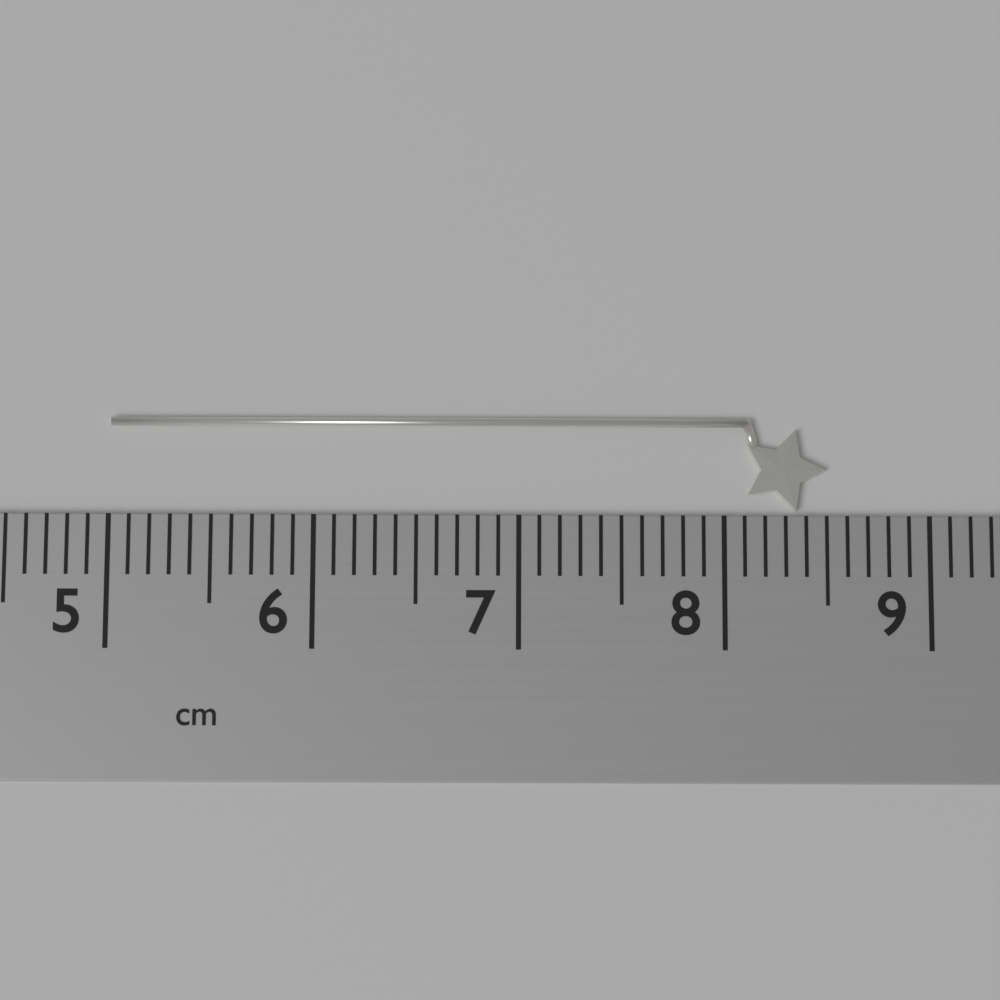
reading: 8.5 cm
